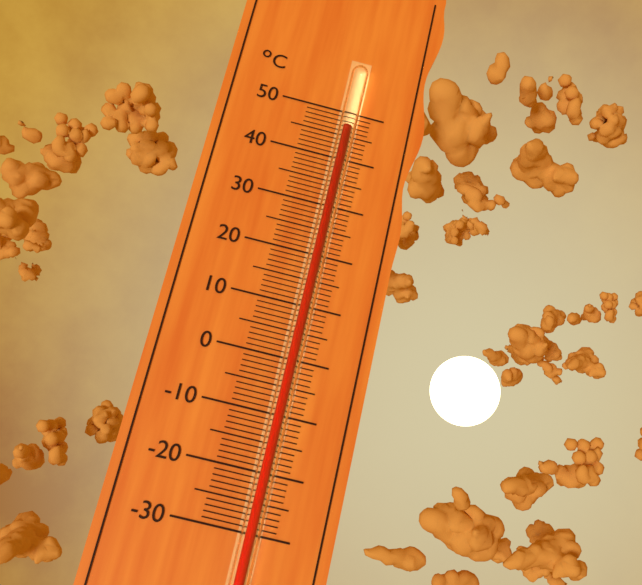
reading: 46 °C
